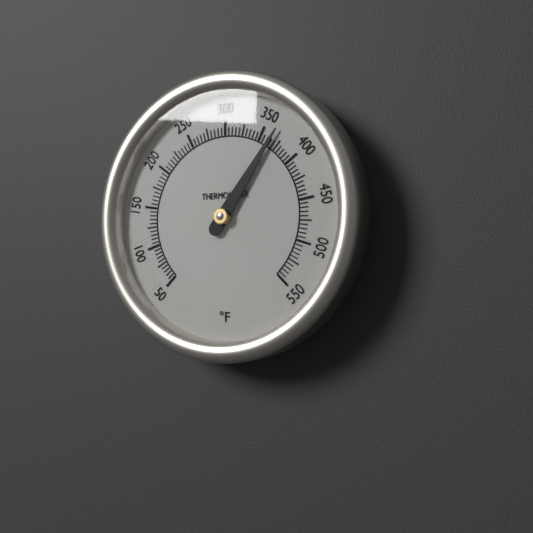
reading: 365 °F
